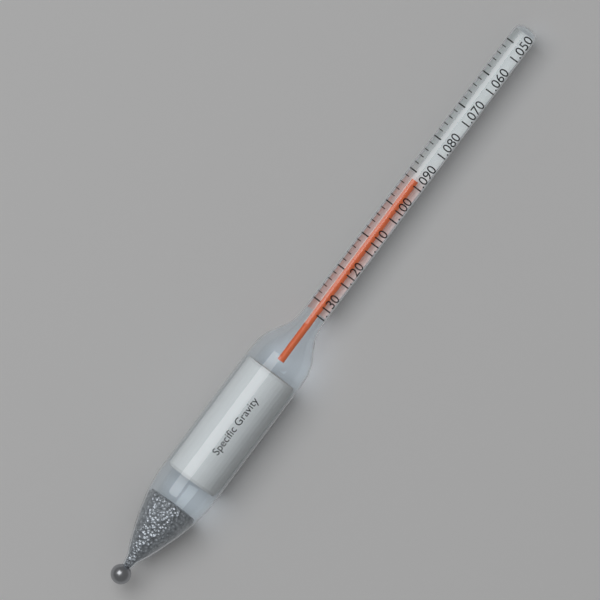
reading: 1.092 (no unit)
